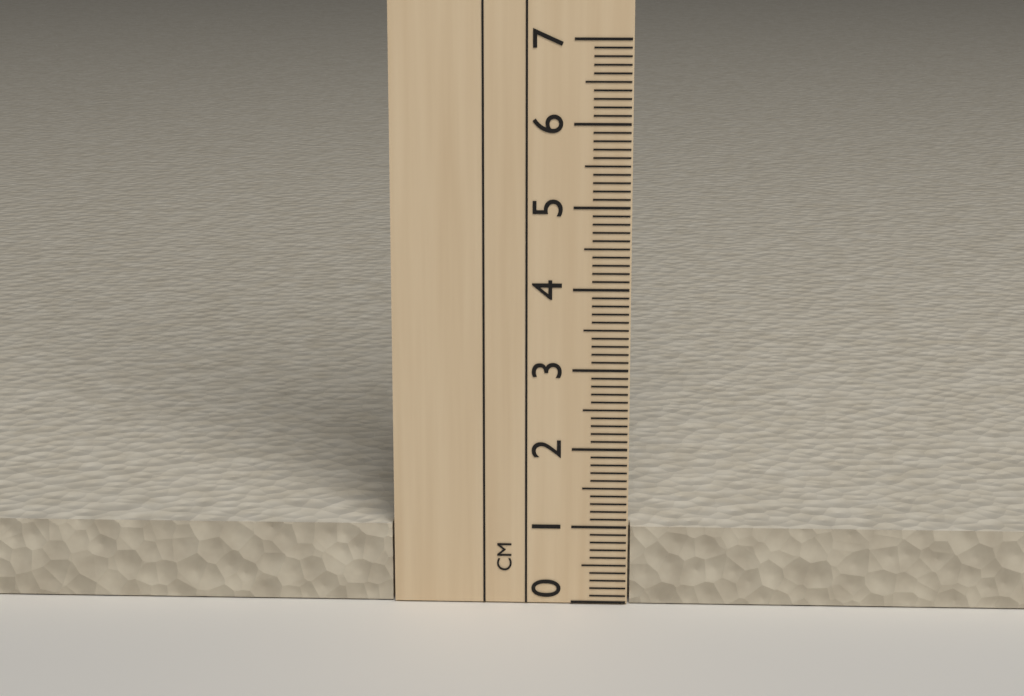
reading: 1.0 cm
